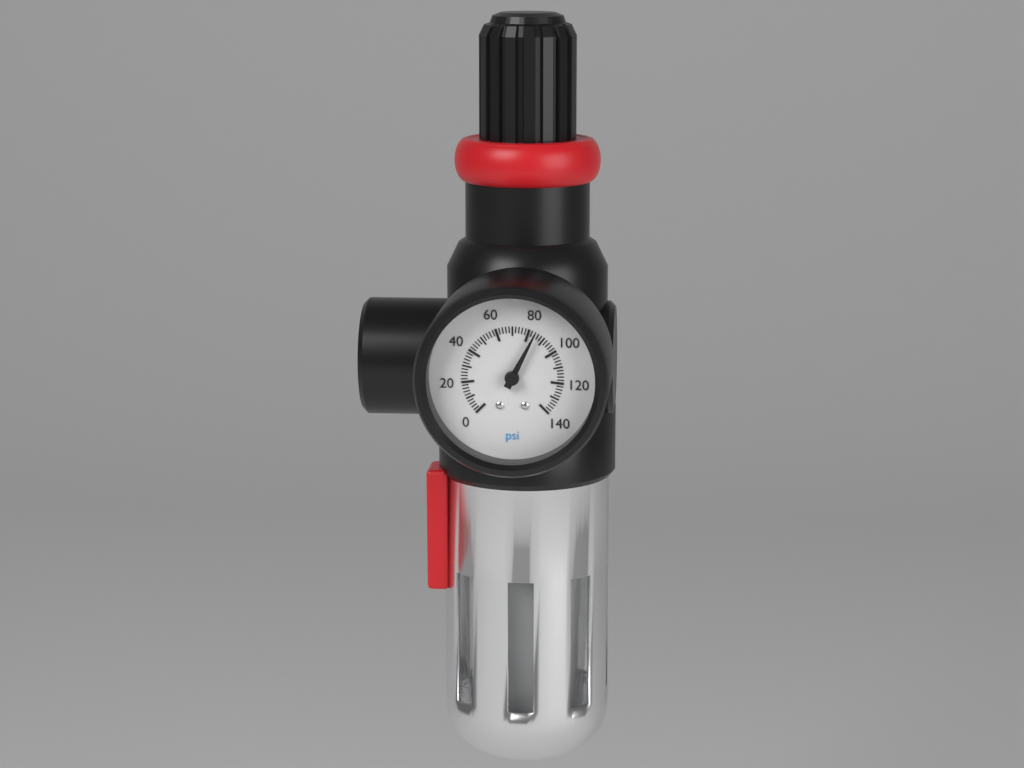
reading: 84 psi
